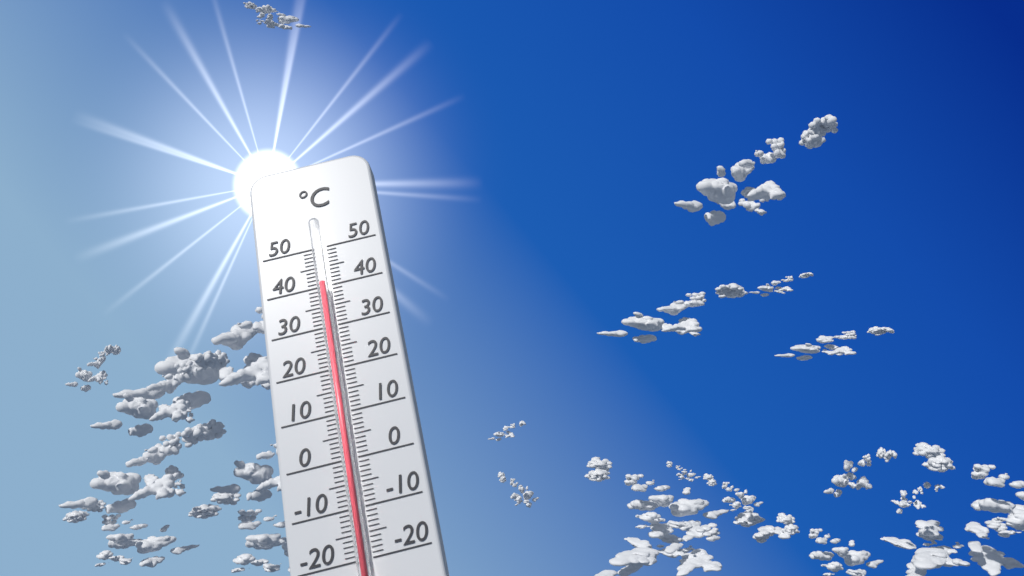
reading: 40 °C
